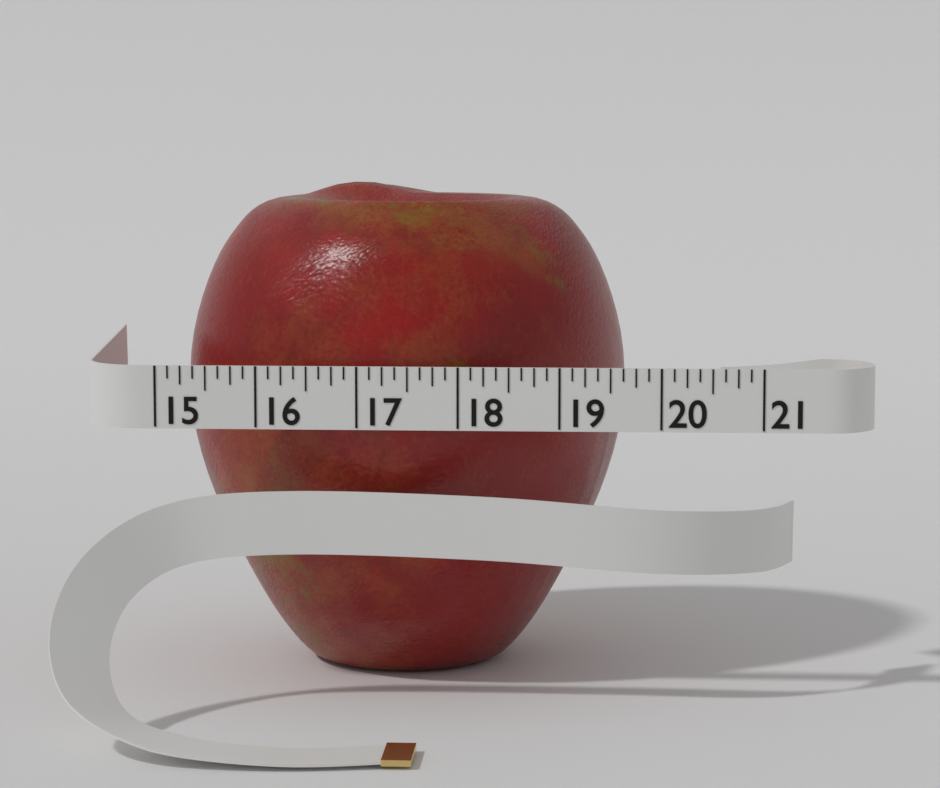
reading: 19.625 (no unit)
